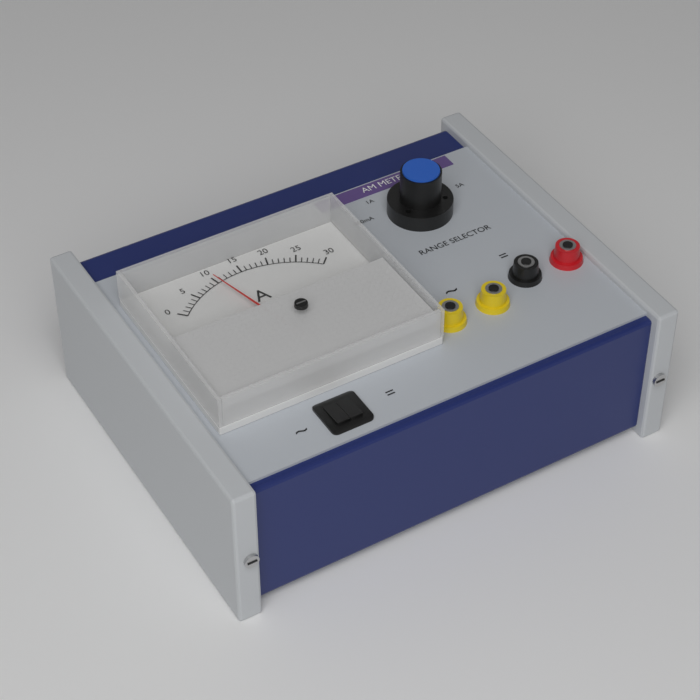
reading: 10 A
